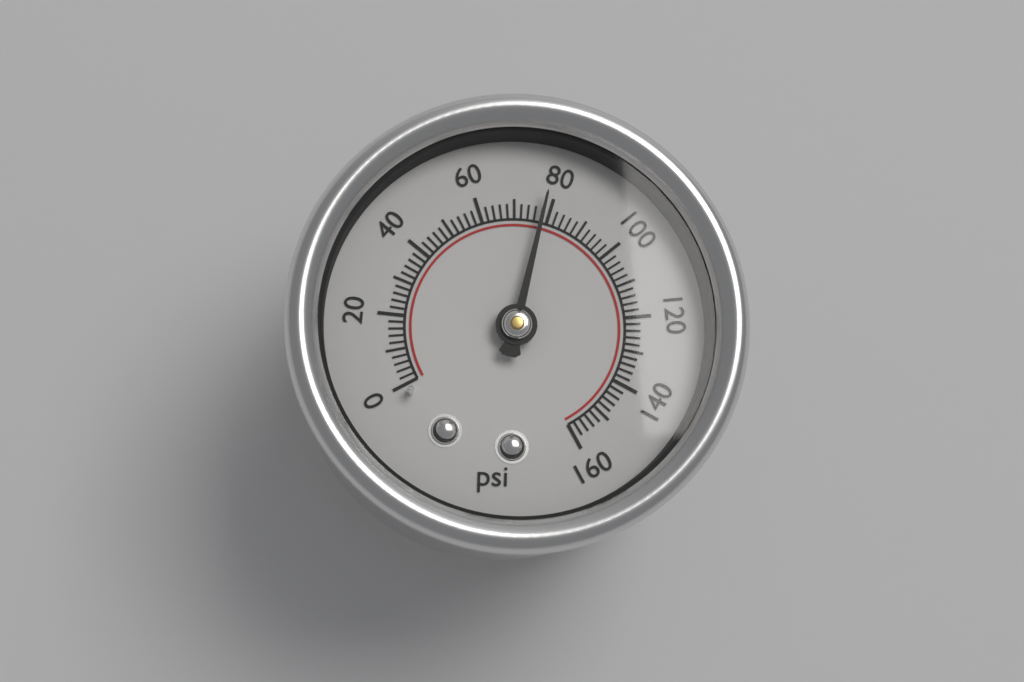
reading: 78 psi
